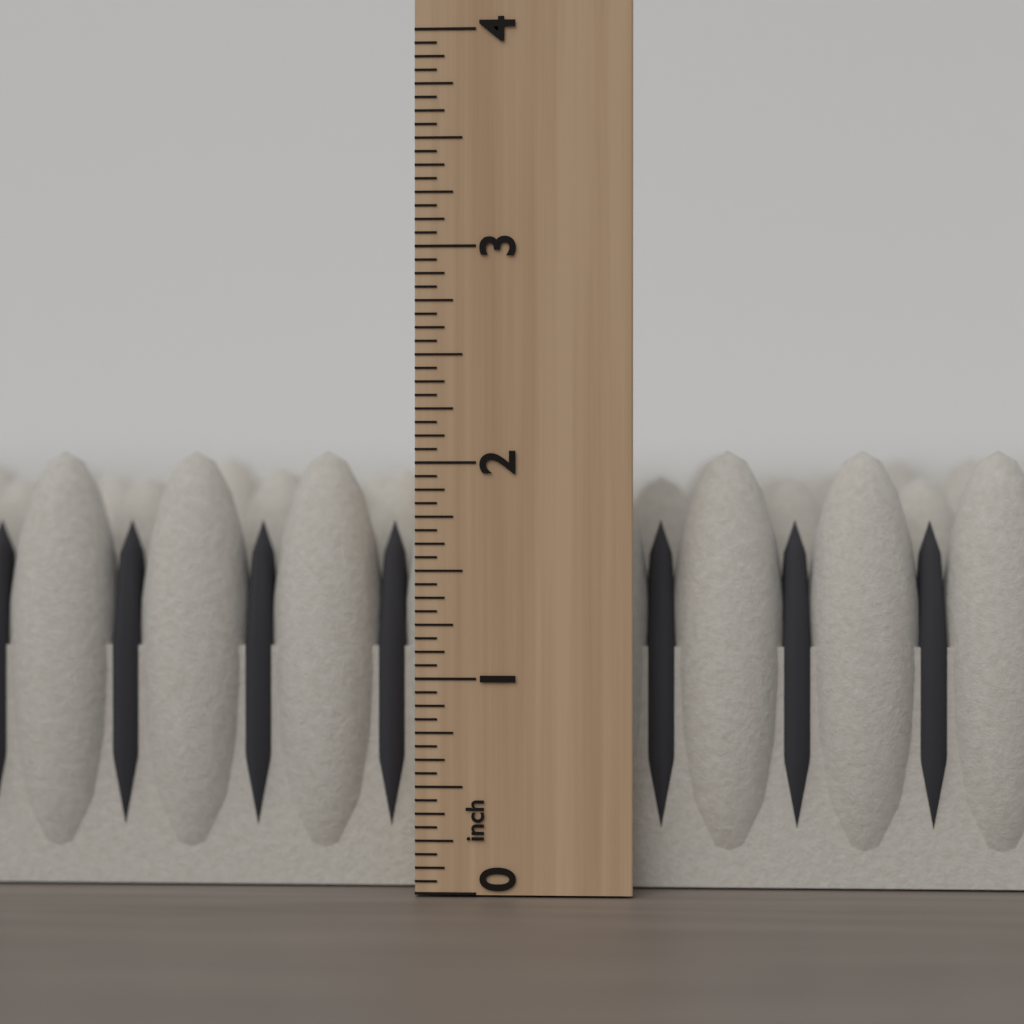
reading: 2.0625 inch
